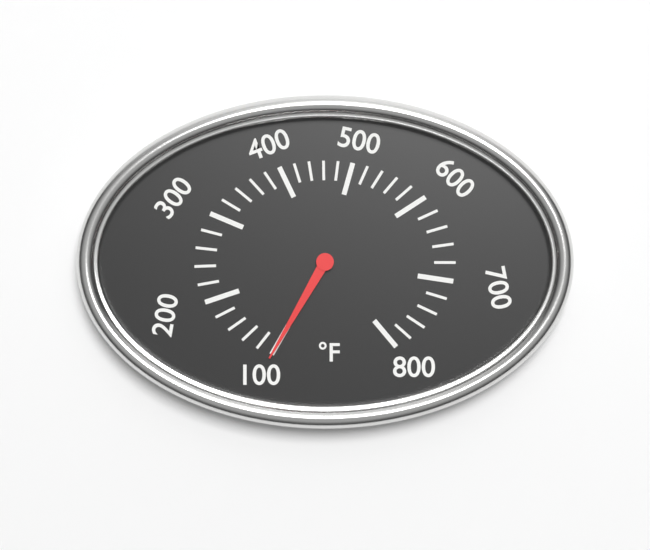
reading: 100 °F
